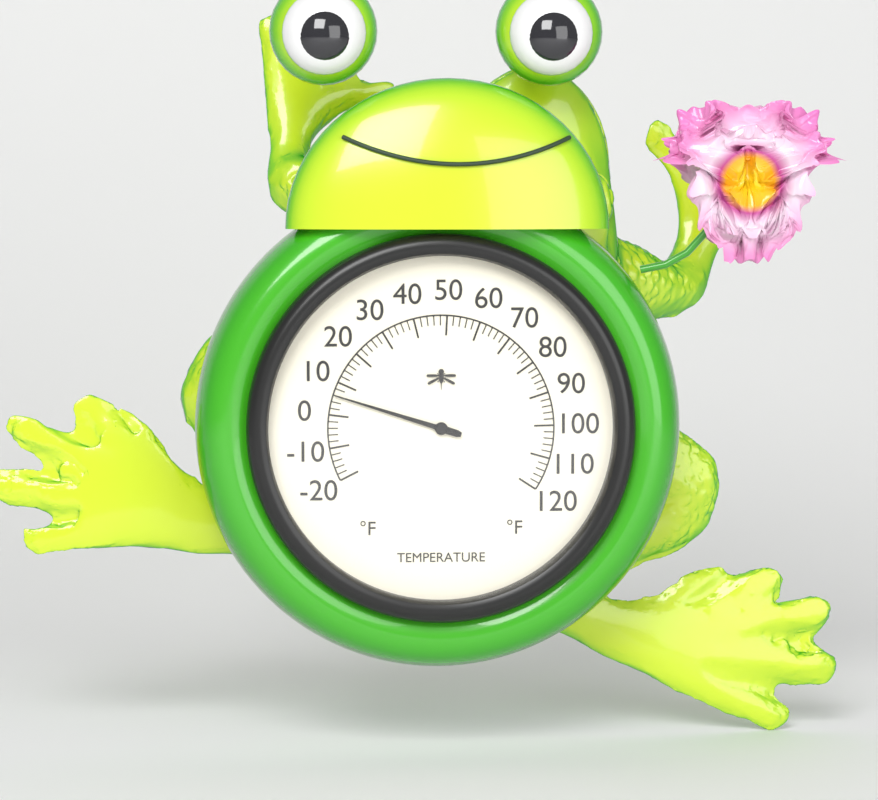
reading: 6 °F
